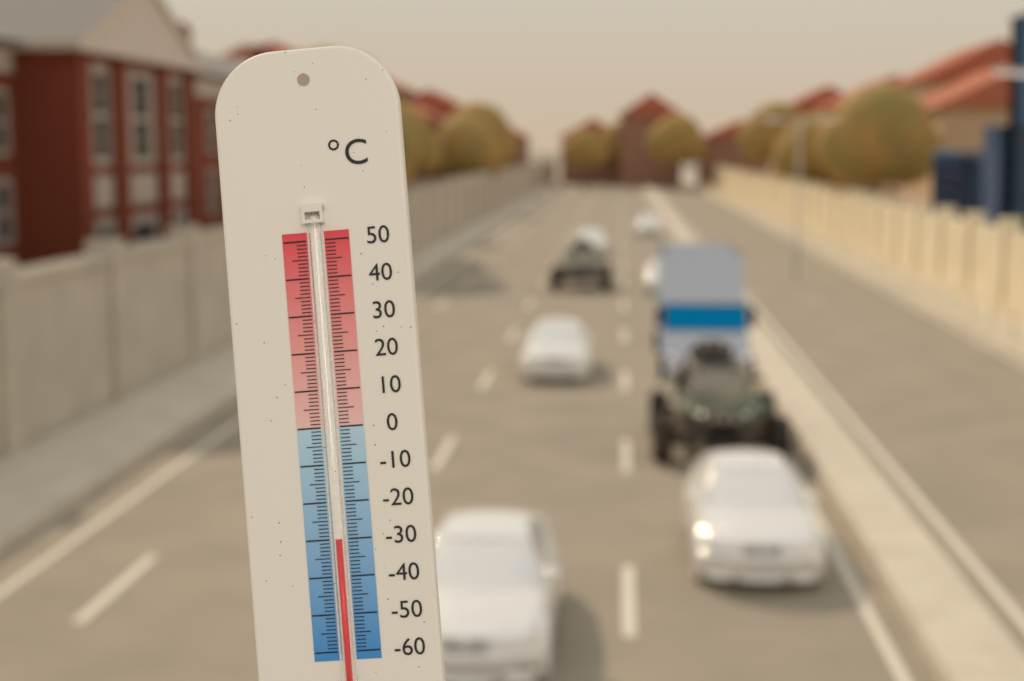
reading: -30 °C
